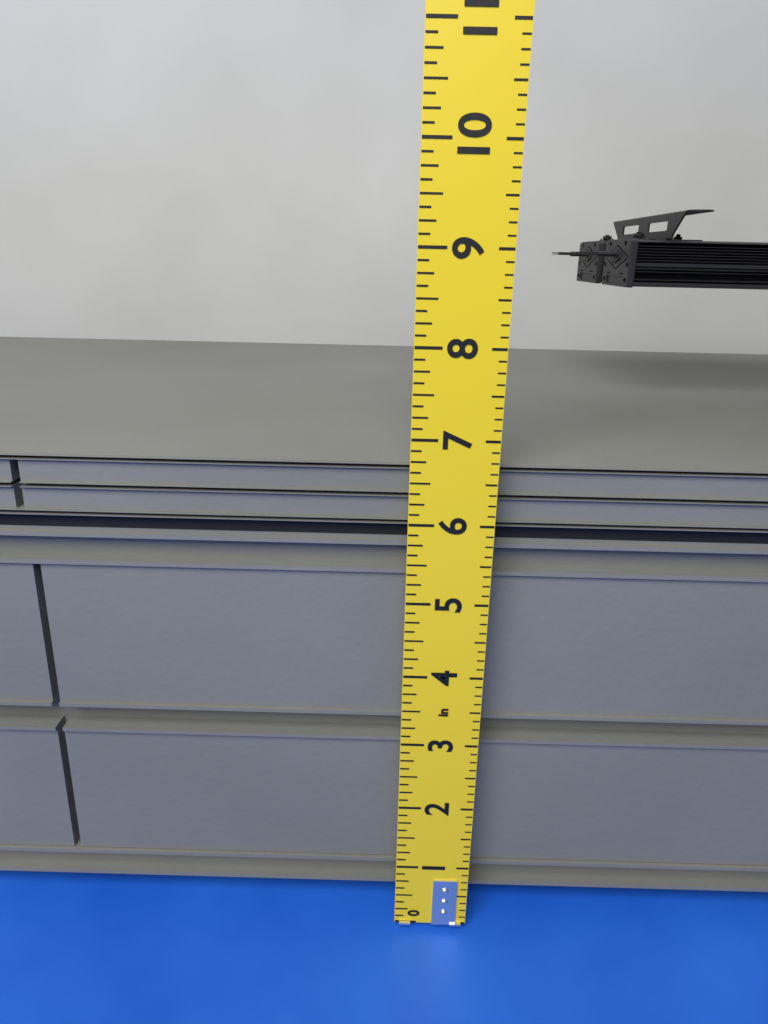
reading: 6.625 in
